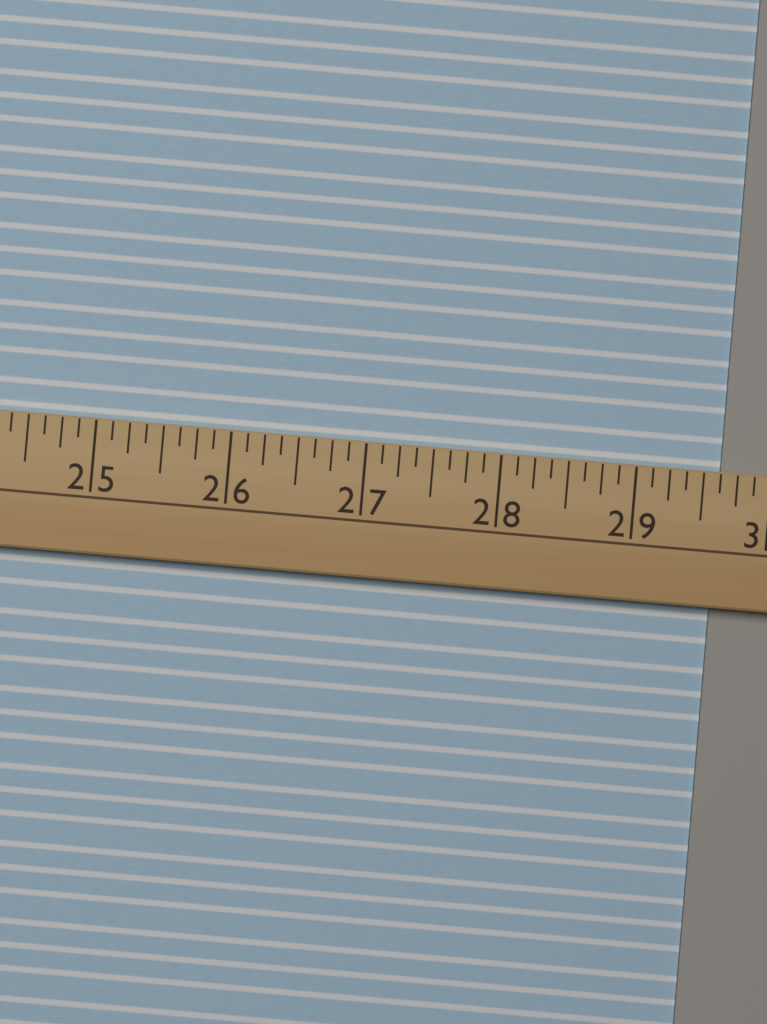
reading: 29.625 (no unit)
